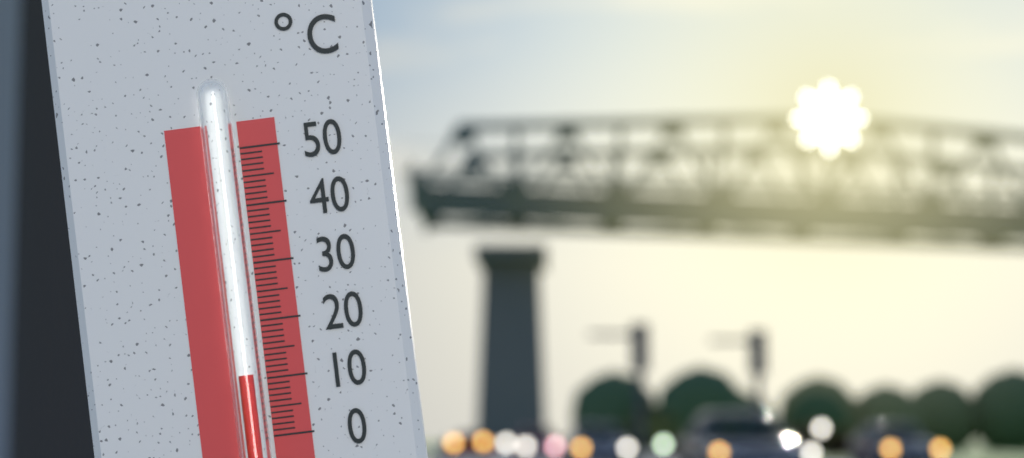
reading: 11 °C
